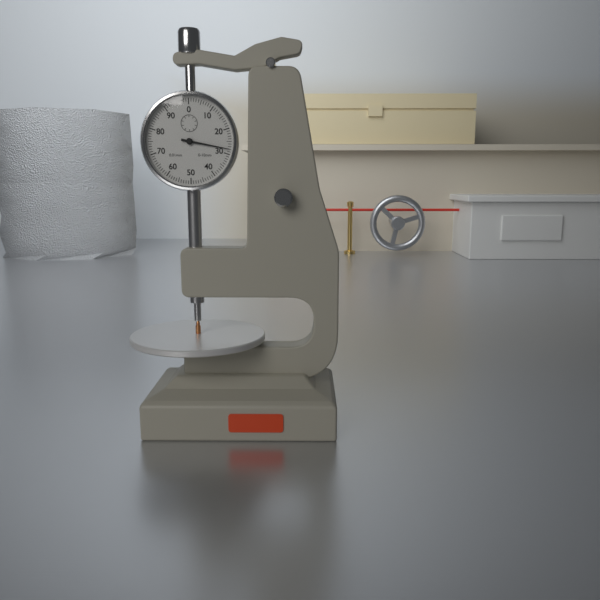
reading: 0.28 mm
